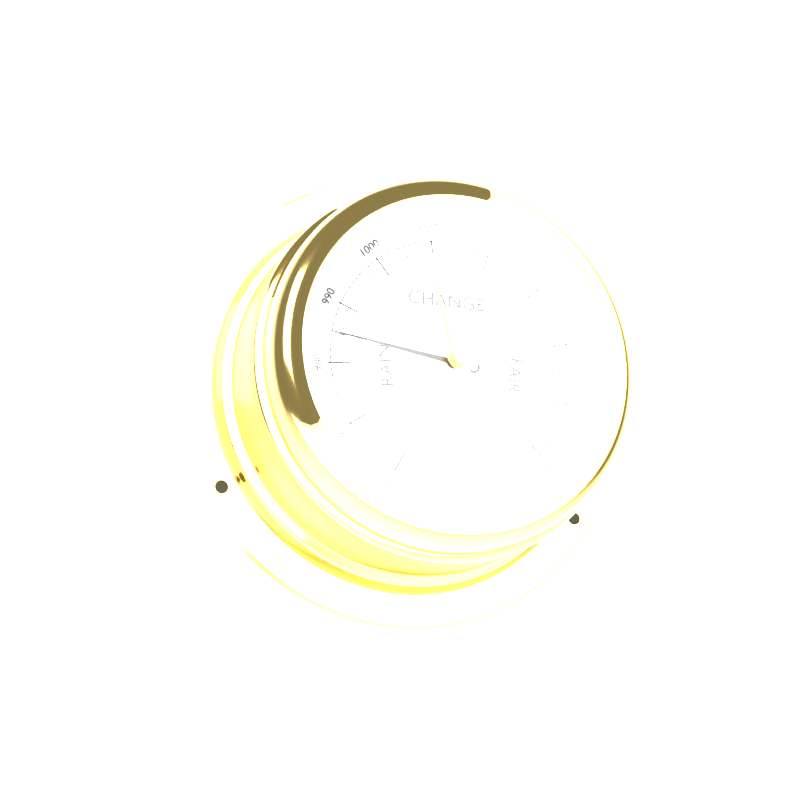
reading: 985 mbar
